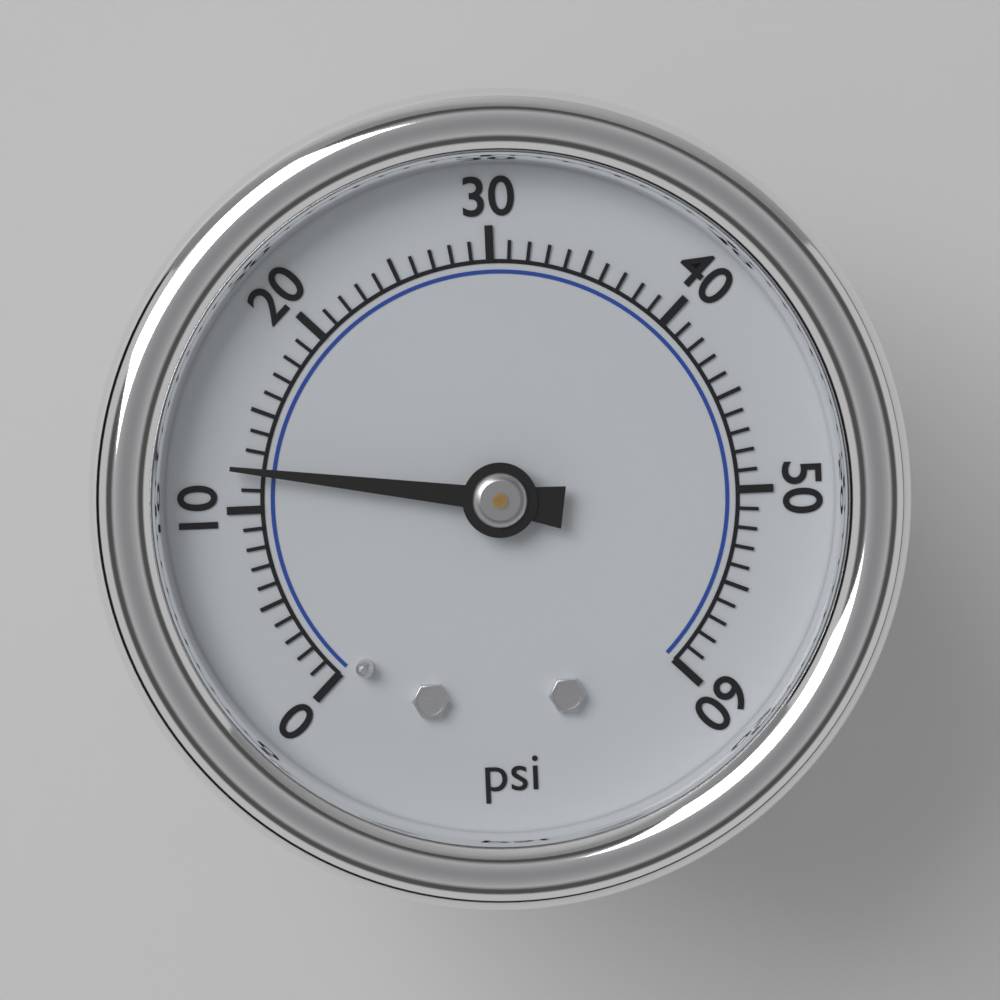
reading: 12 psi
